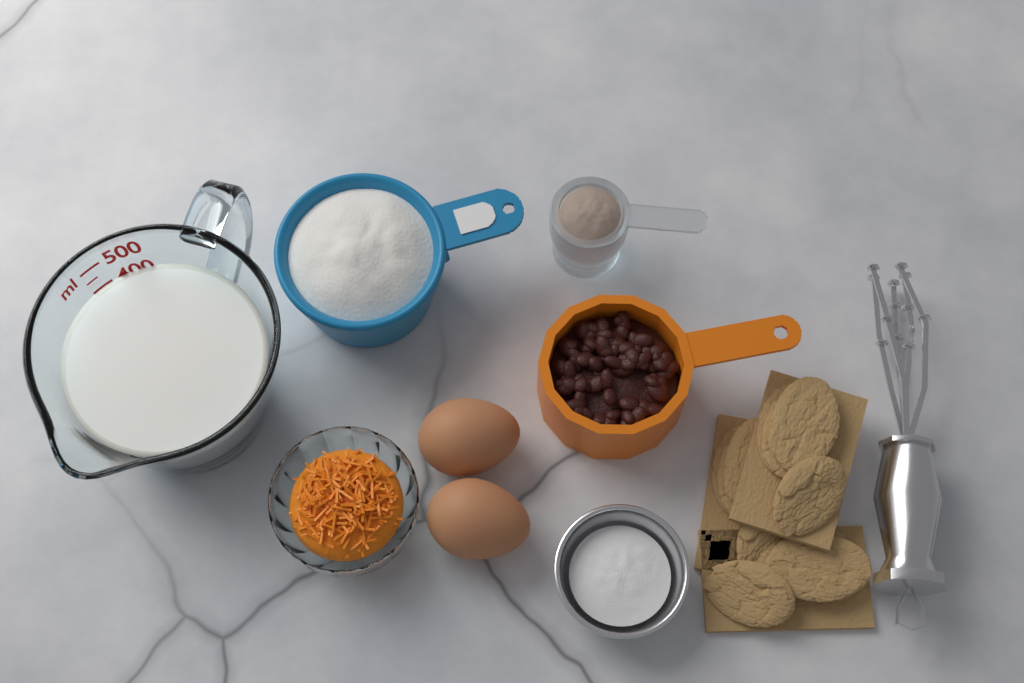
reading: 400 ml
